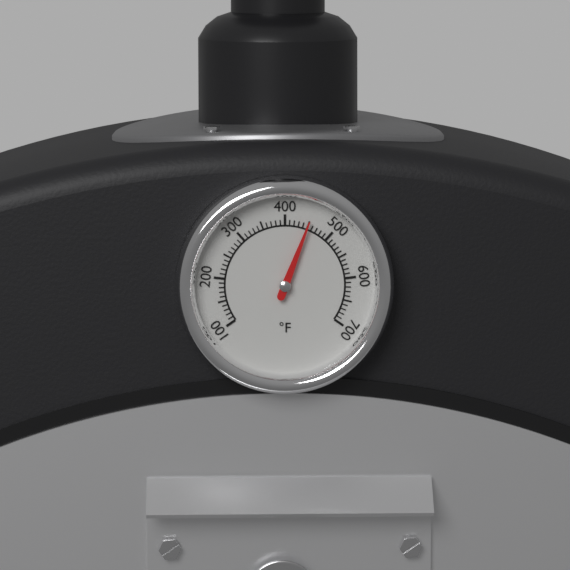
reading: 450 °F
